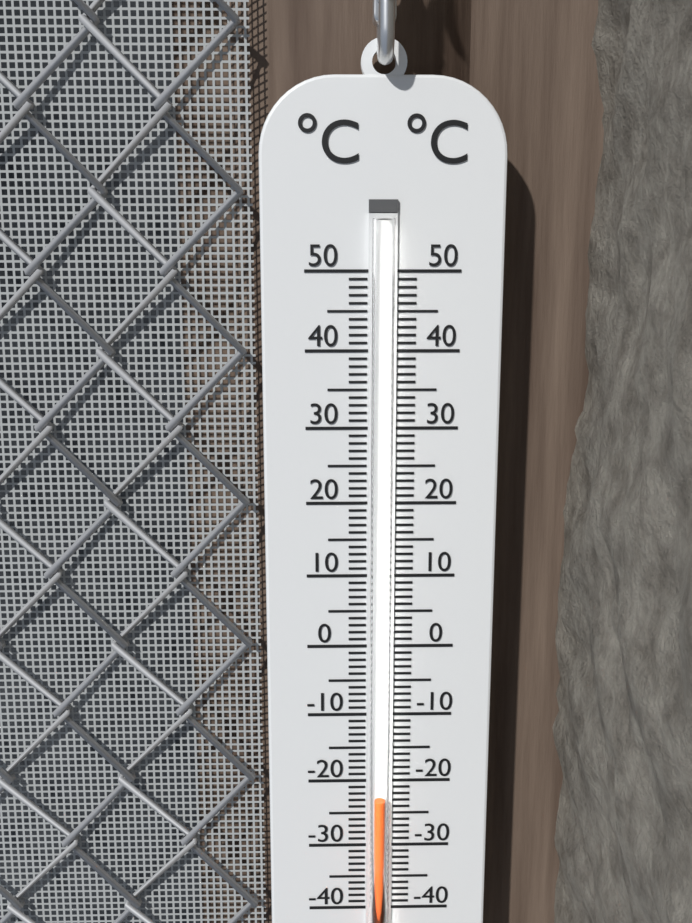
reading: -22 °C
